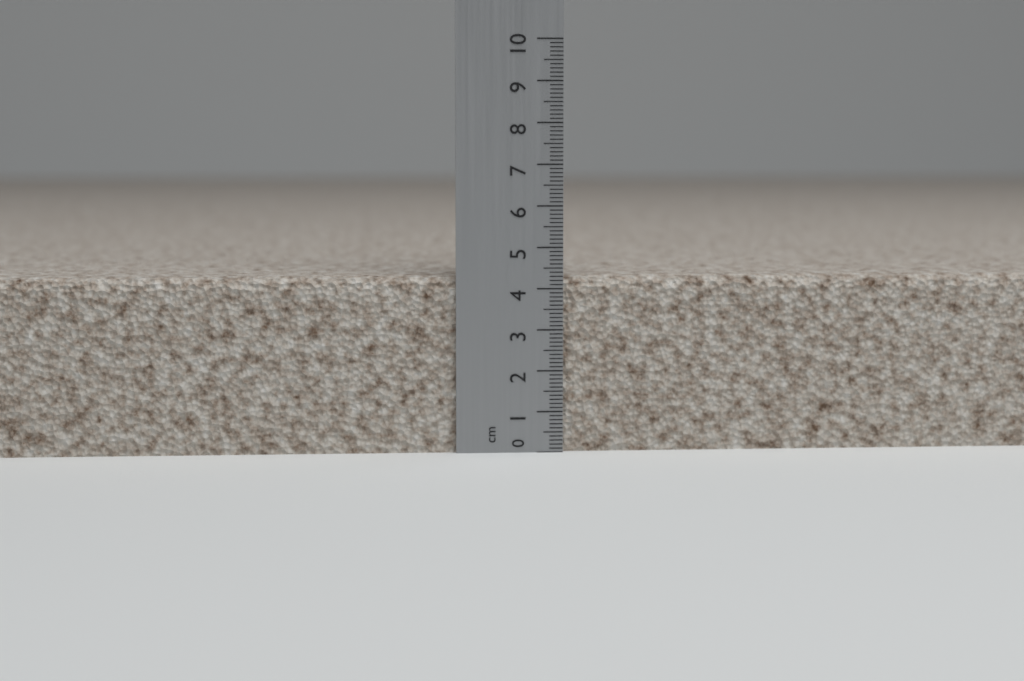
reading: 4.3 cm
